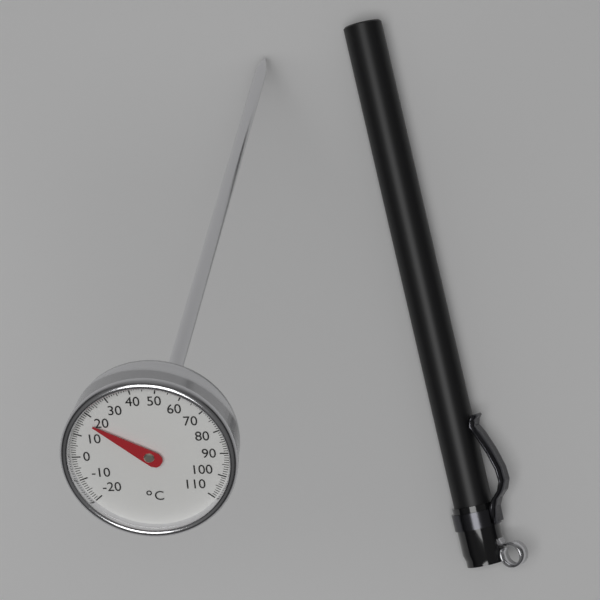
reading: 17 °C
